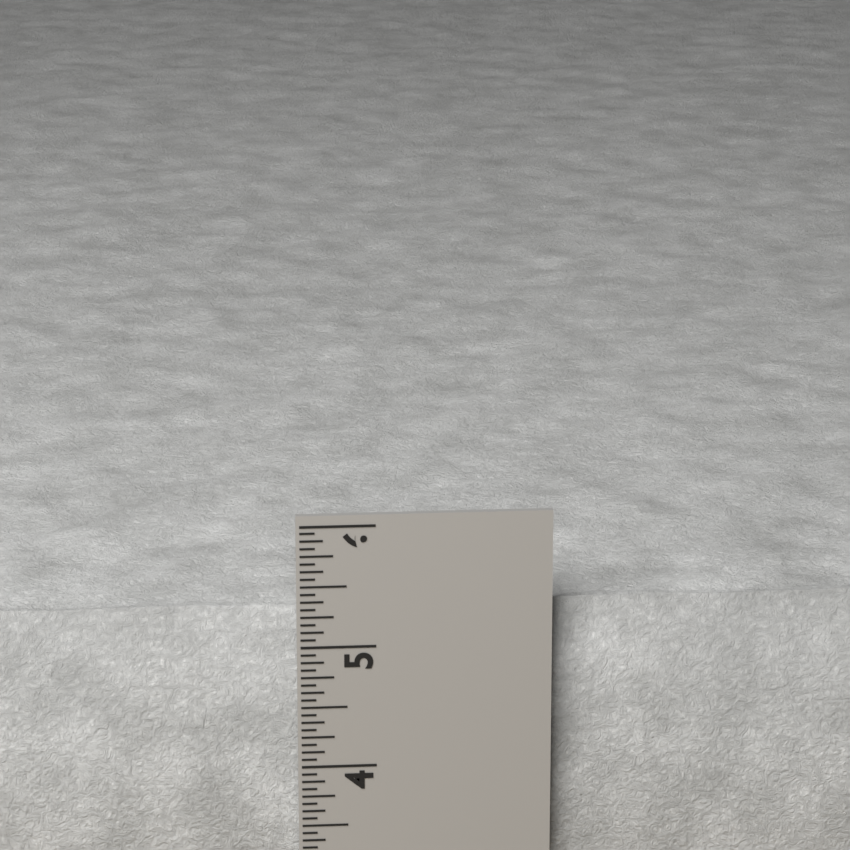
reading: 5.3125 in
